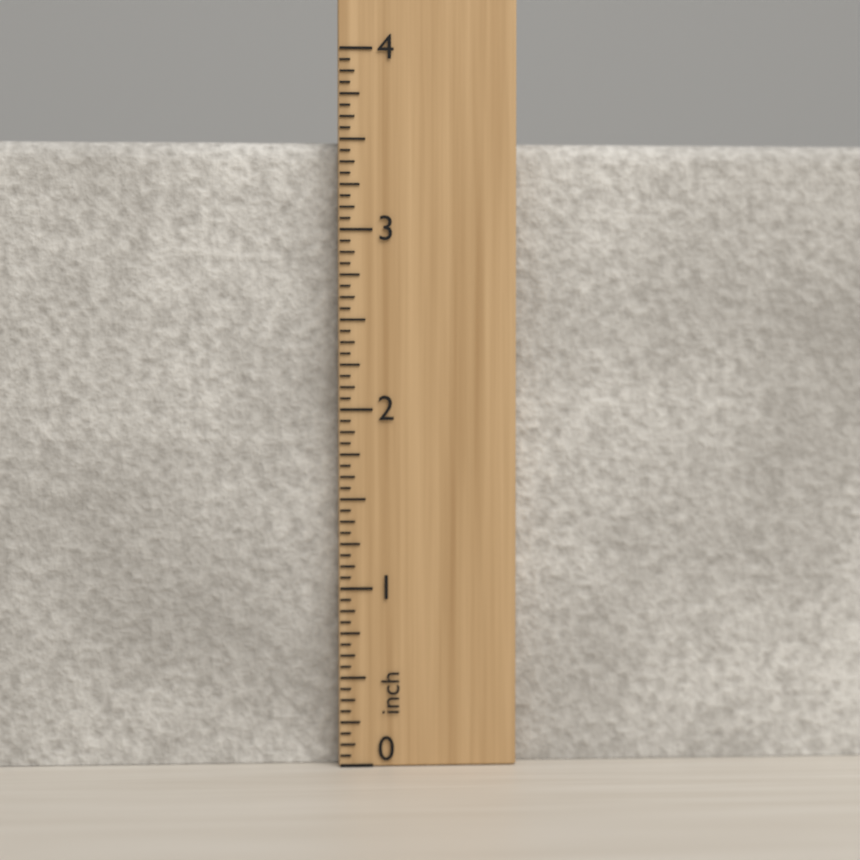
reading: 3.5000 inch
